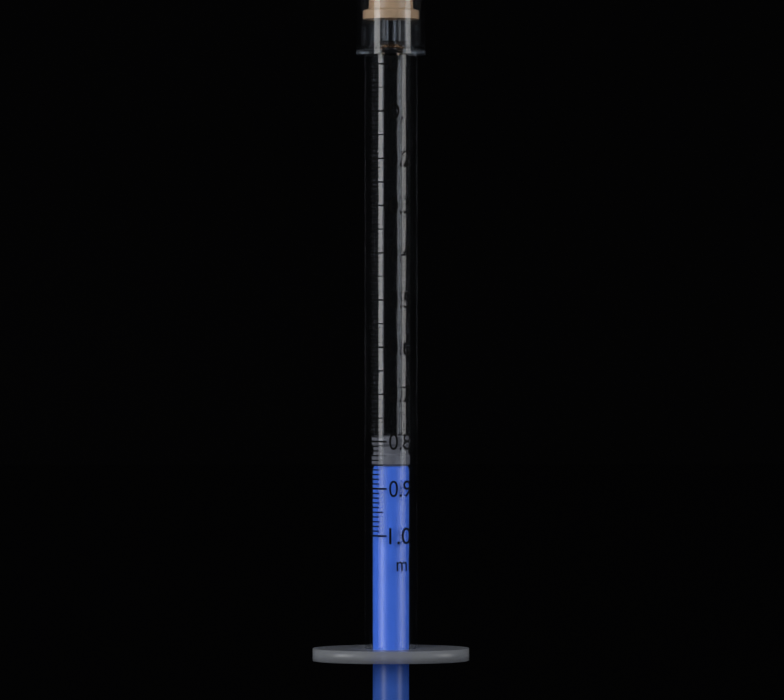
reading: 0.79 ml
